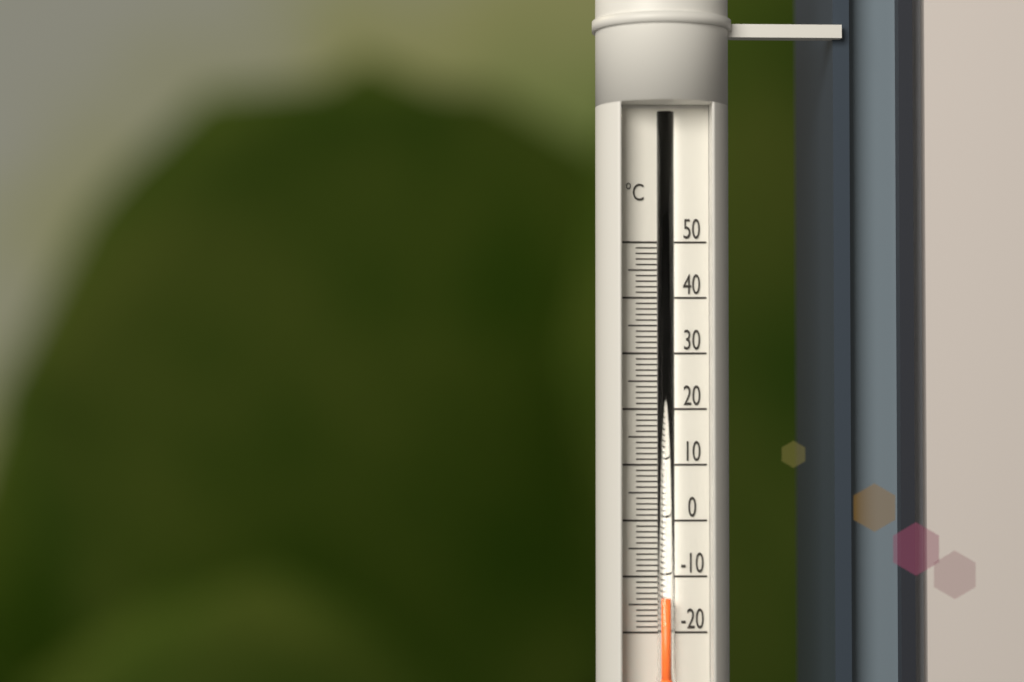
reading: -14 °C
